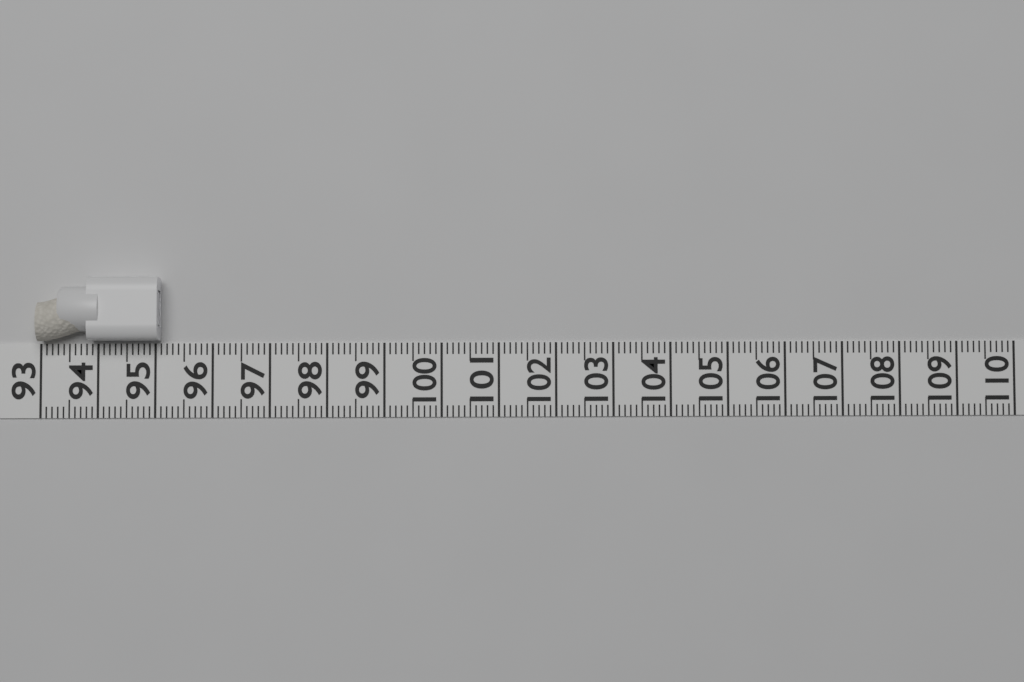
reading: 95.1 (no unit)
